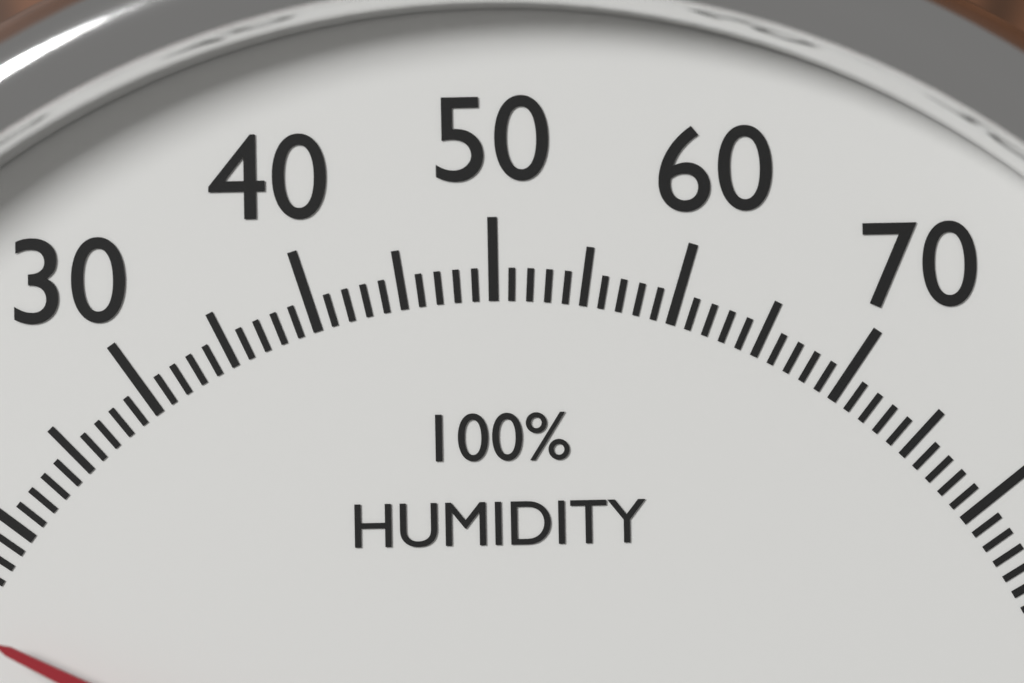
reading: 14 %
